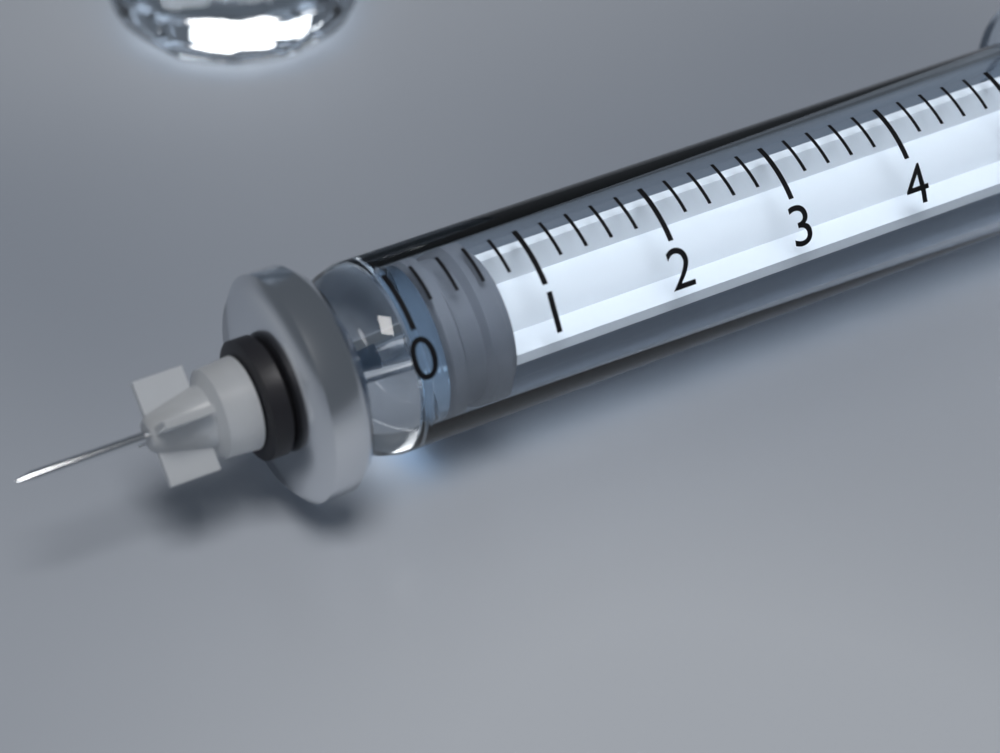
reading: 0.2 (no unit)
